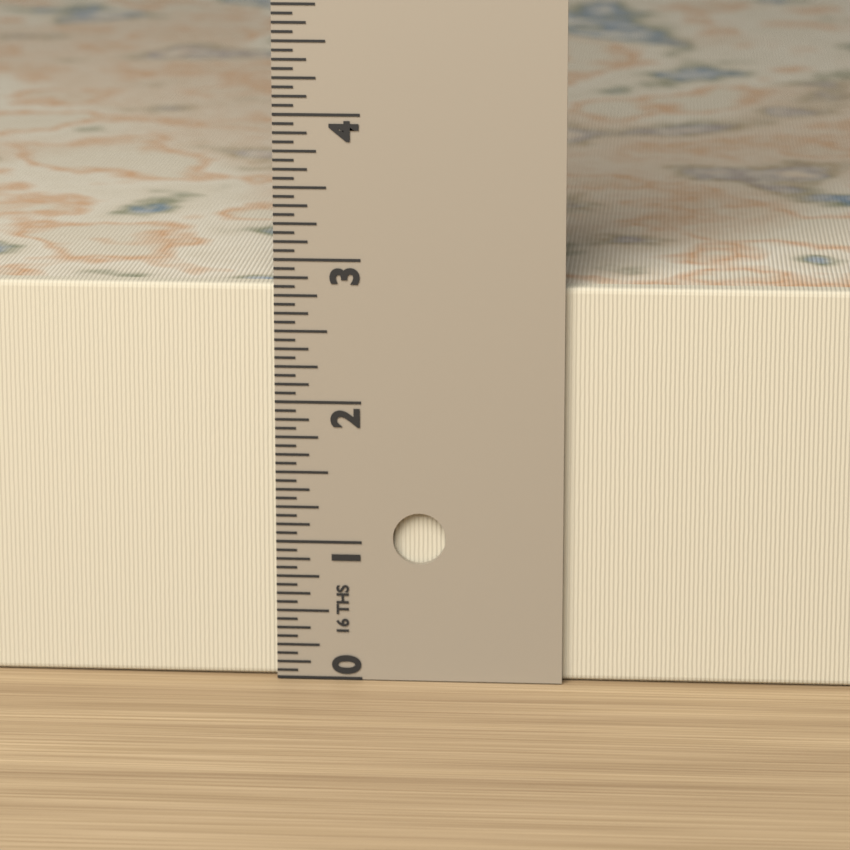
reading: 2.8125 in
